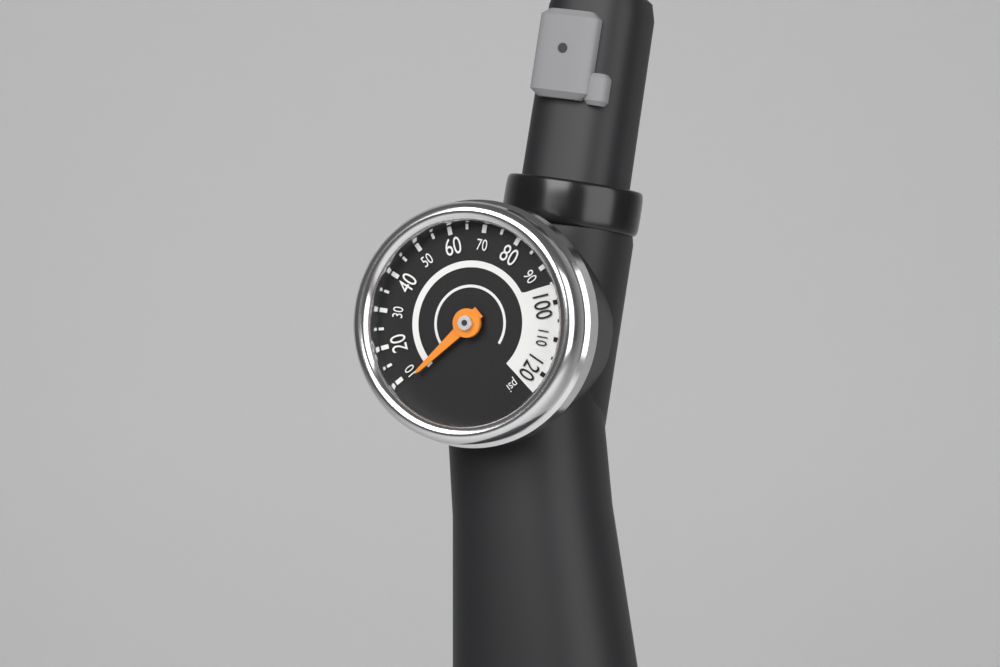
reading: 8 psi
